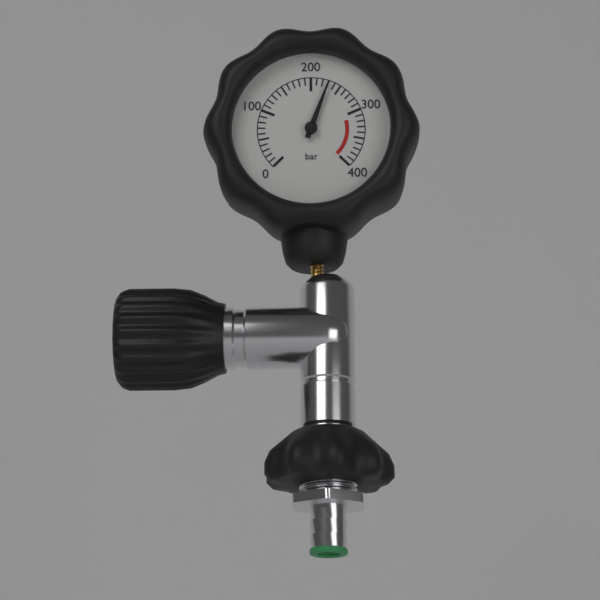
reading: 230 bar
